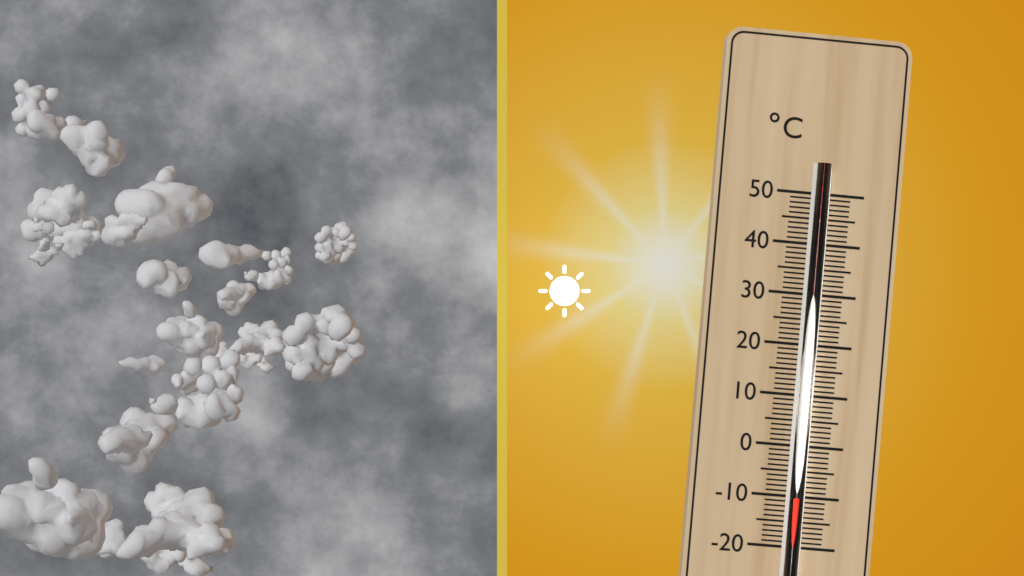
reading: -10 °C
